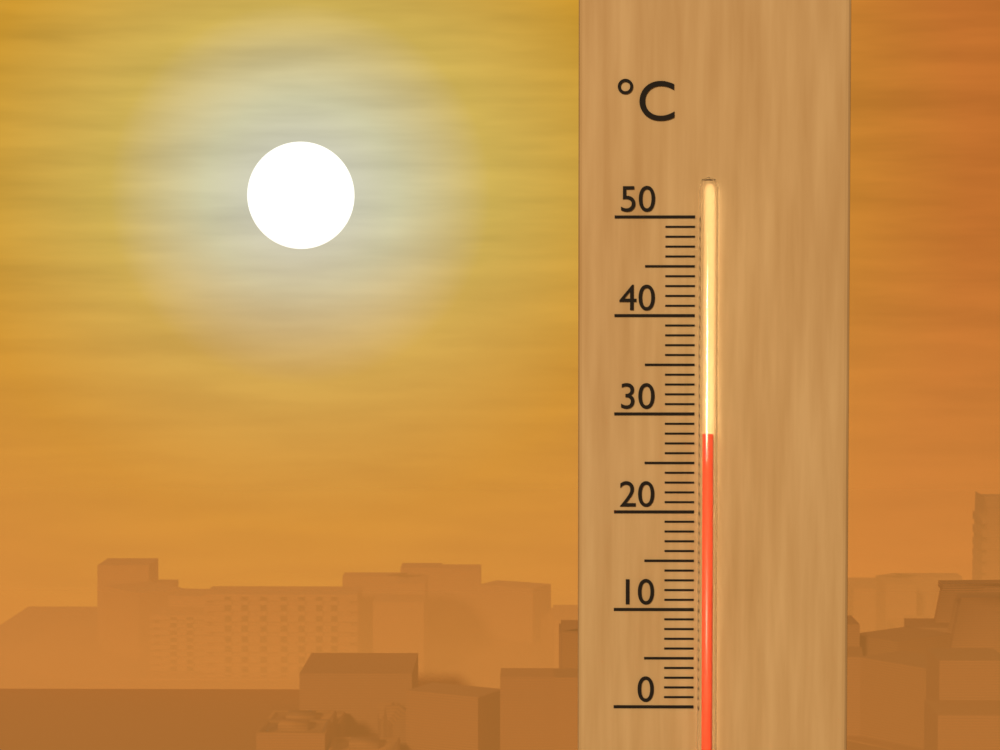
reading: 28 °C
